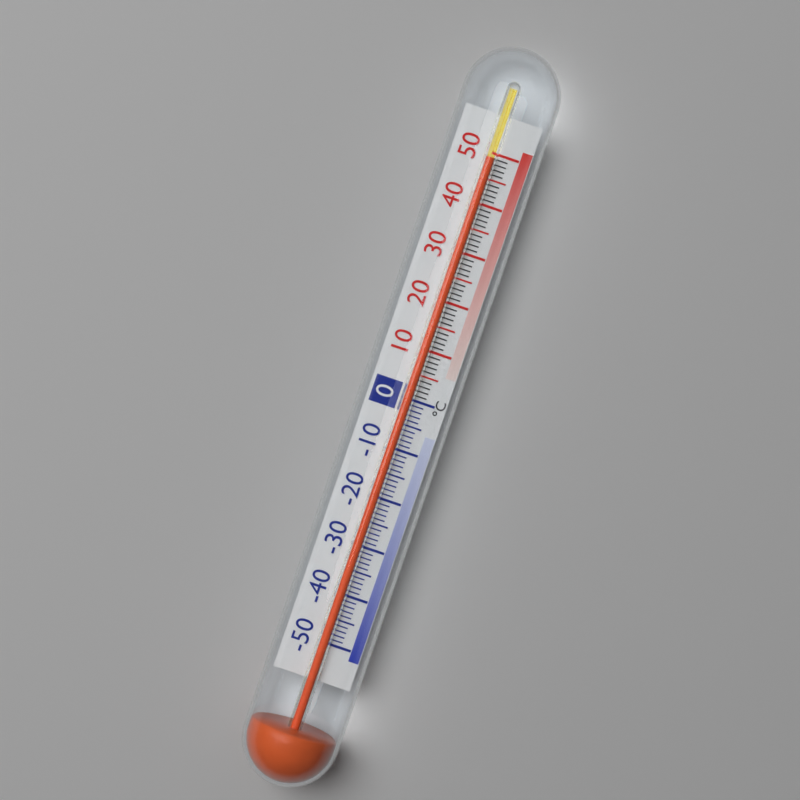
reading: 49 °C
